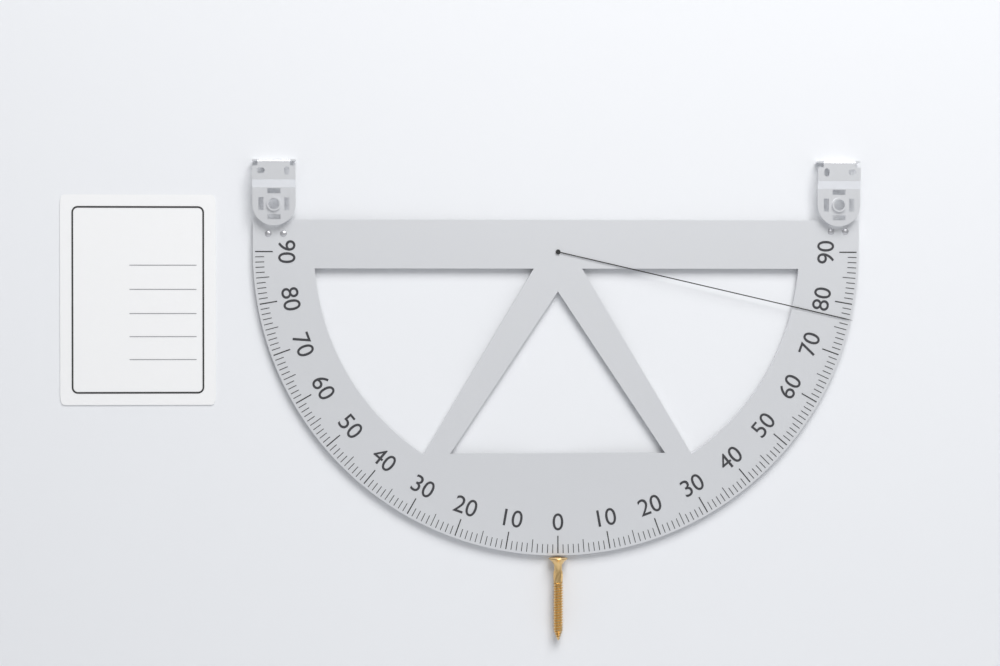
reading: 77 (no unit)
